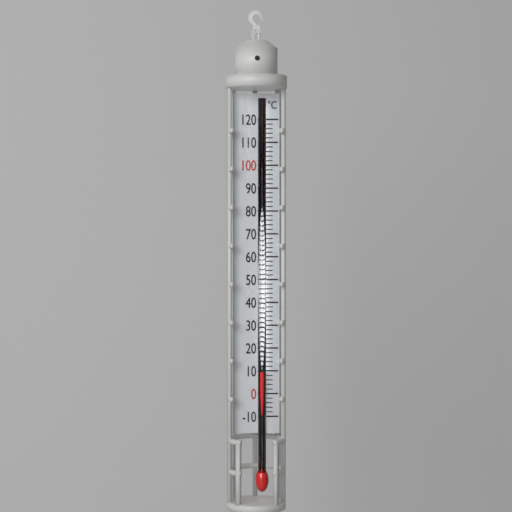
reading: 10 °C
